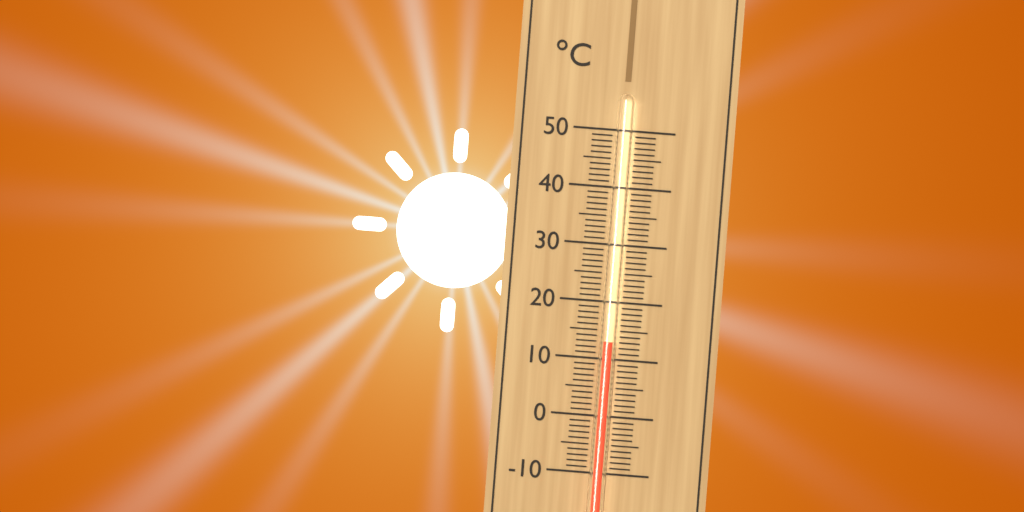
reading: 13 °C
